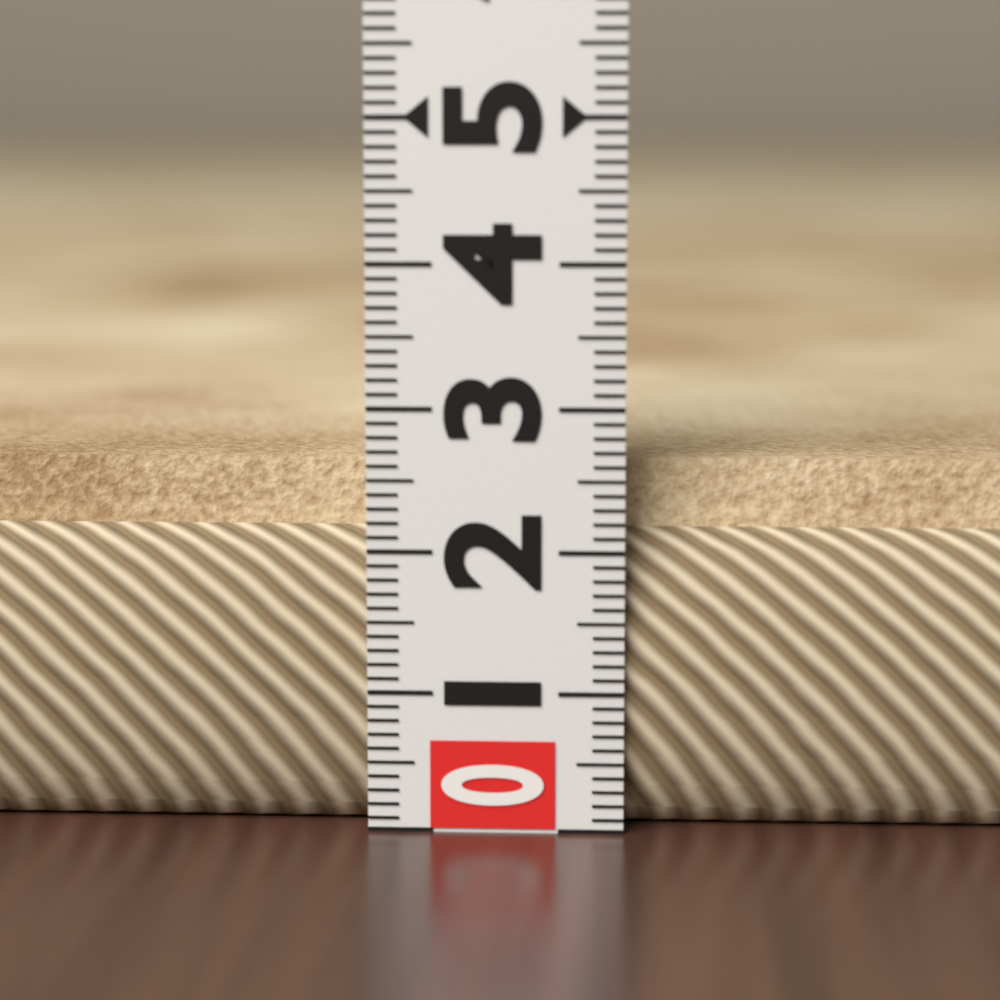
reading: 2.6 (no unit)
